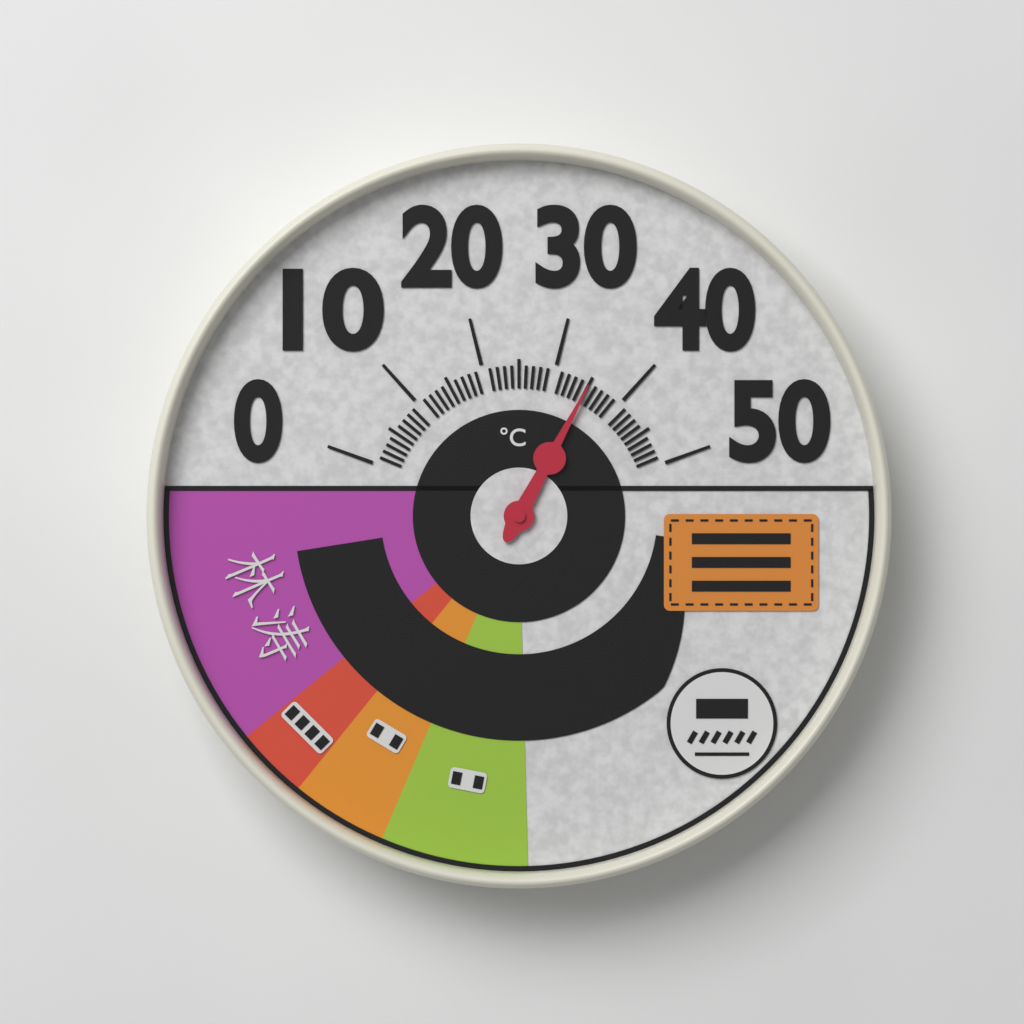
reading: 35 °C
